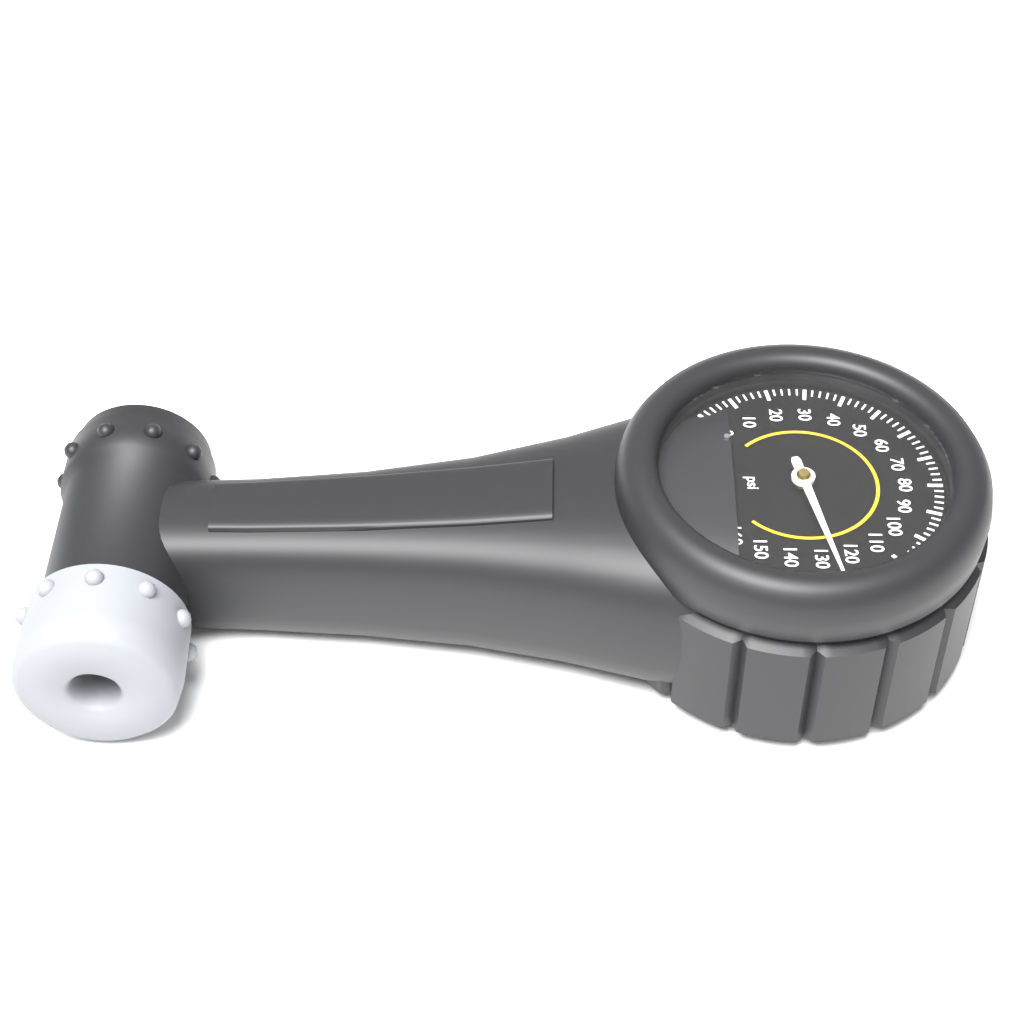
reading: 126 psi
